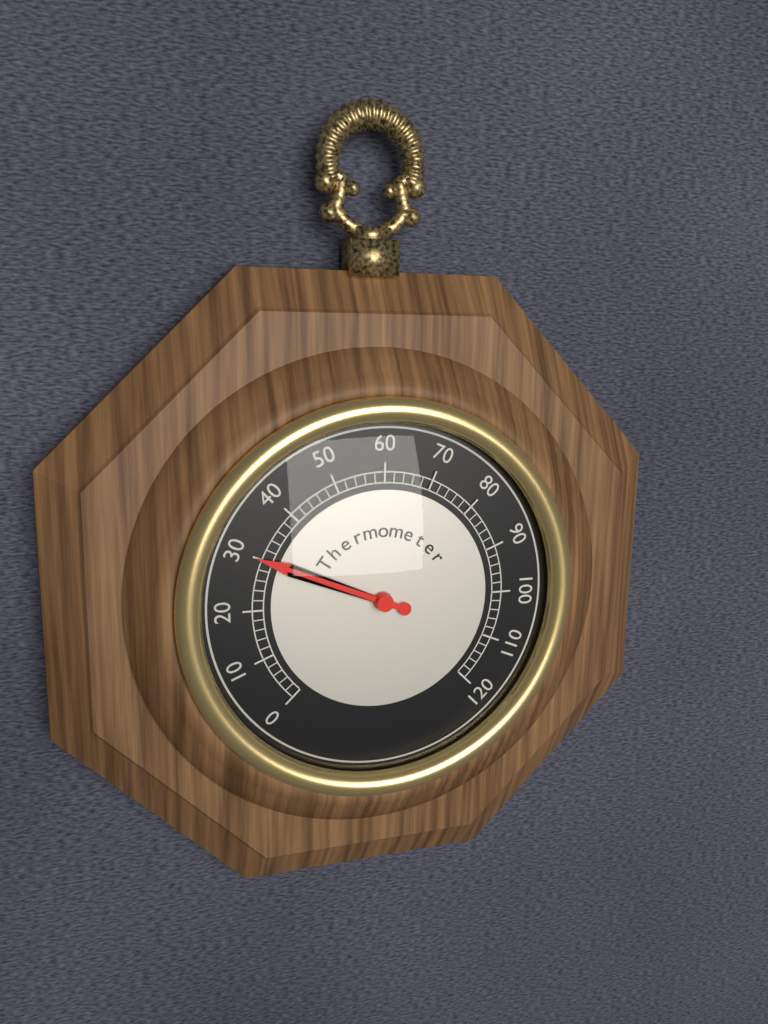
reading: 30 (no unit)
